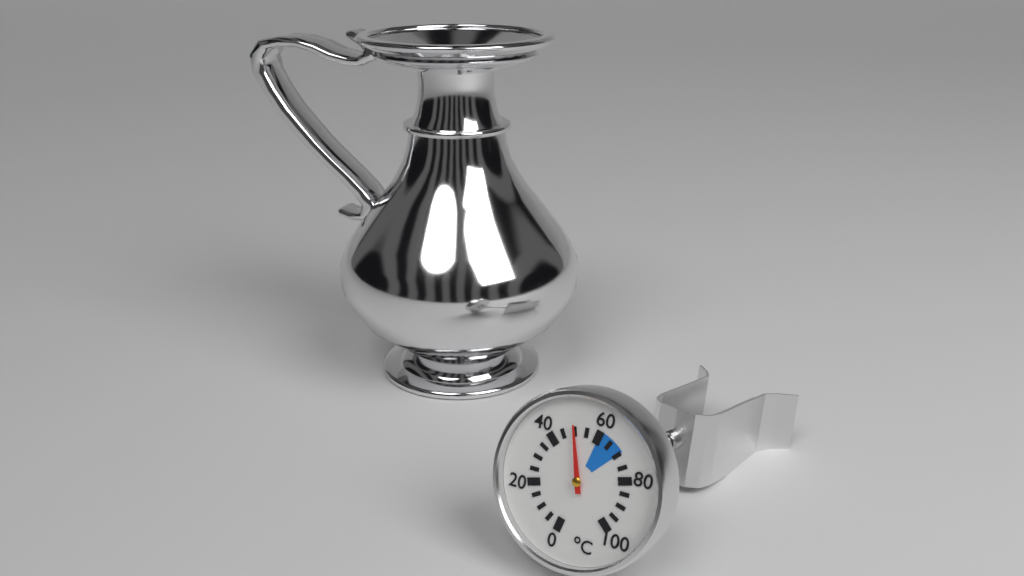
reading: 50 °C
